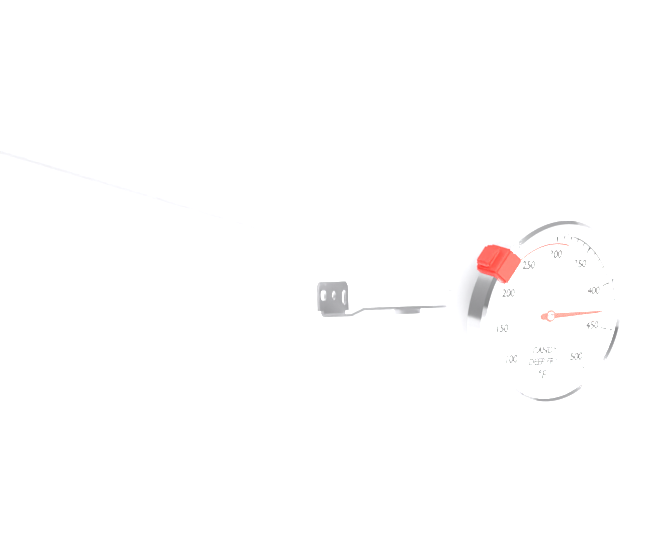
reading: 430 °F
